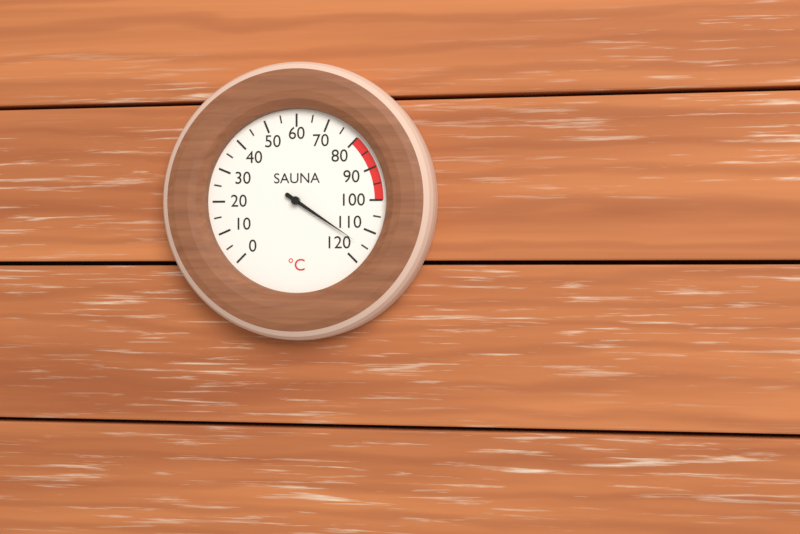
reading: 115 °C
